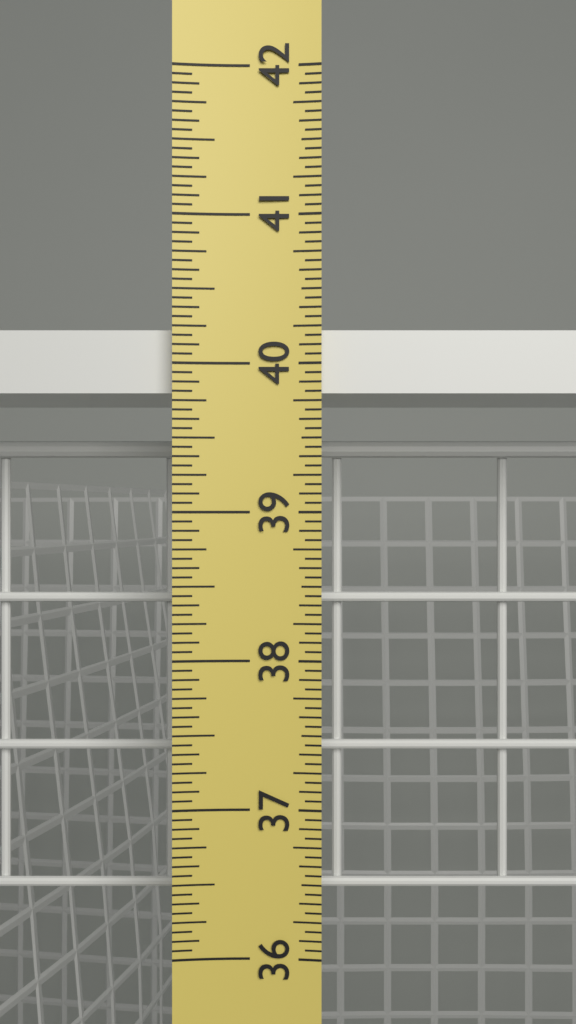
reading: 40.2500 in
